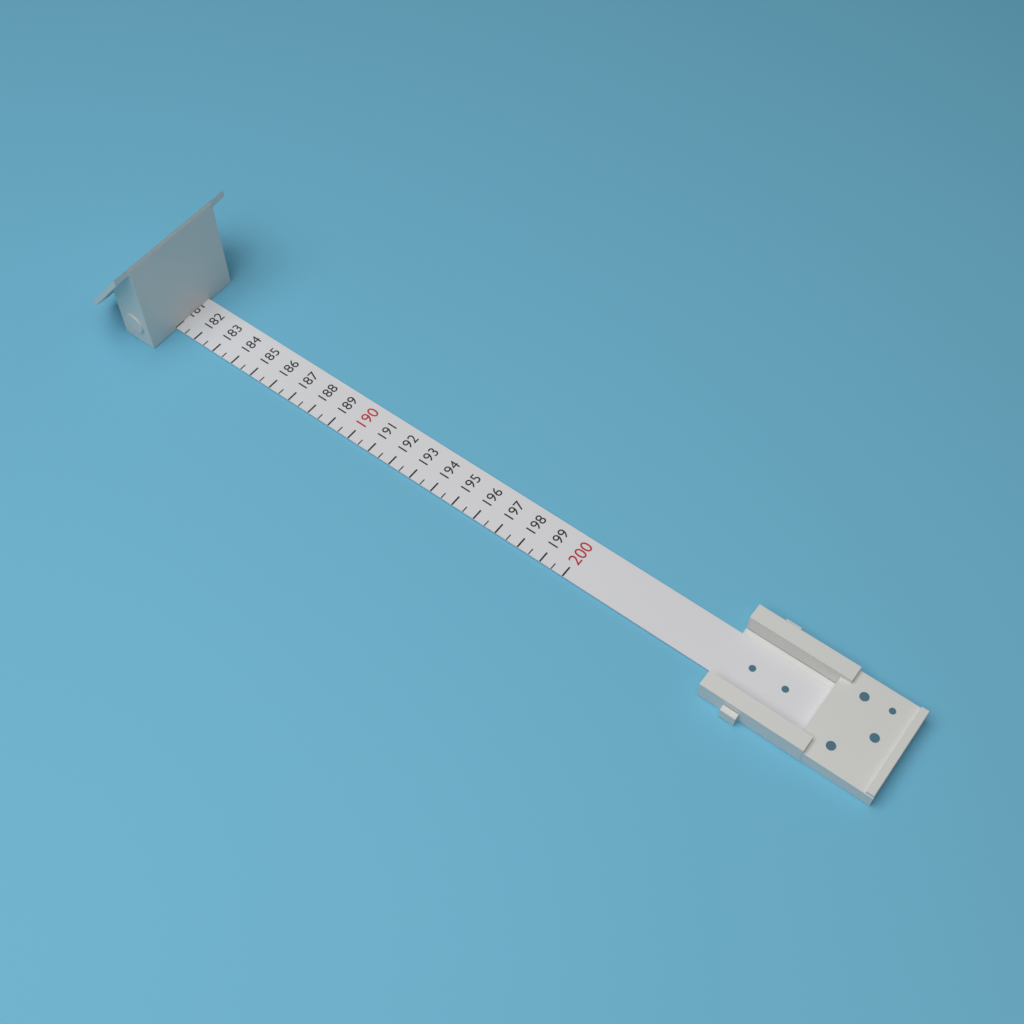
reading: 181.0 (no unit)
